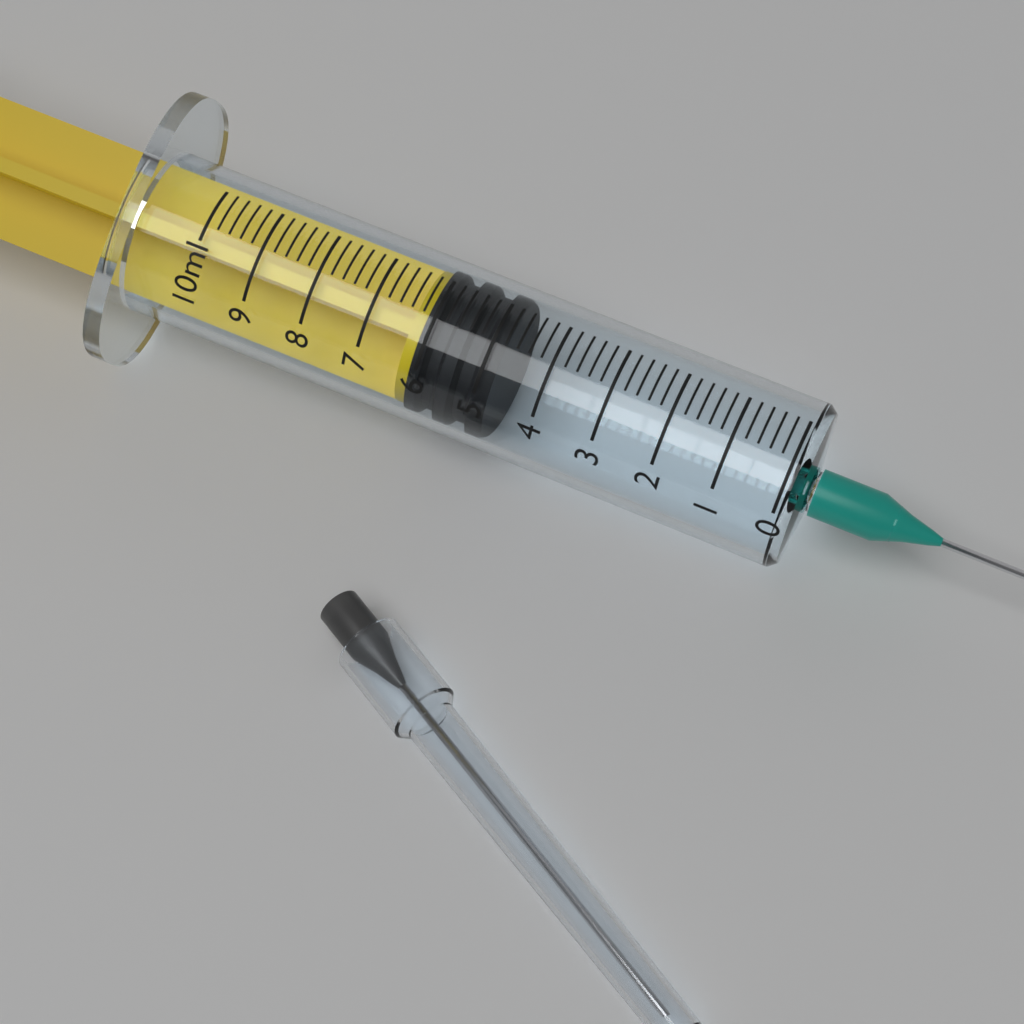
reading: 4.8 ml
